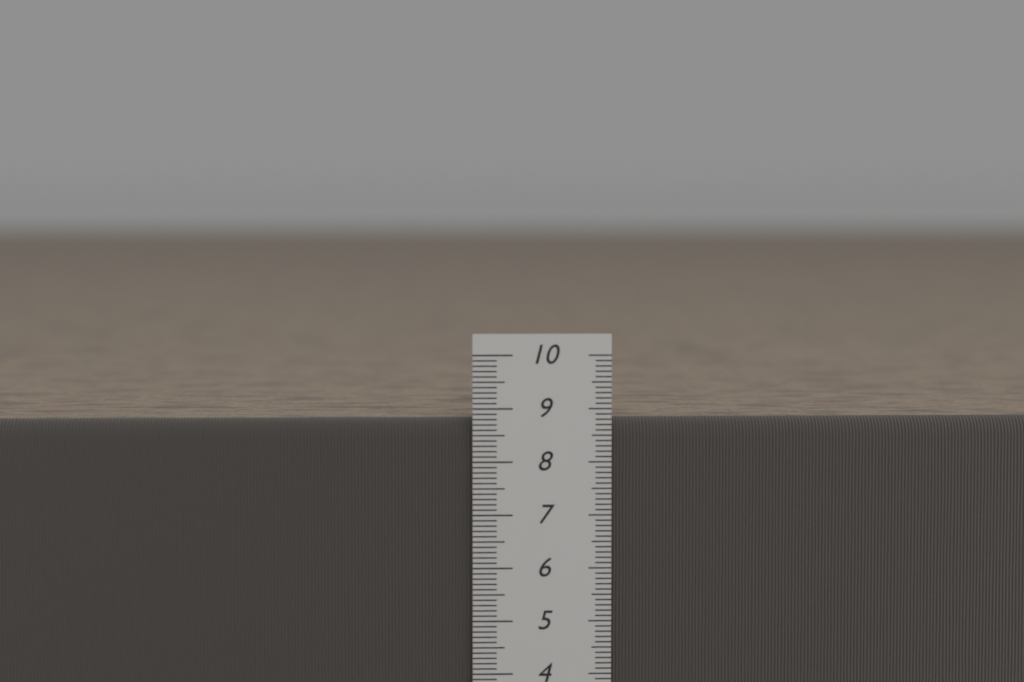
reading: 8.8 cm
